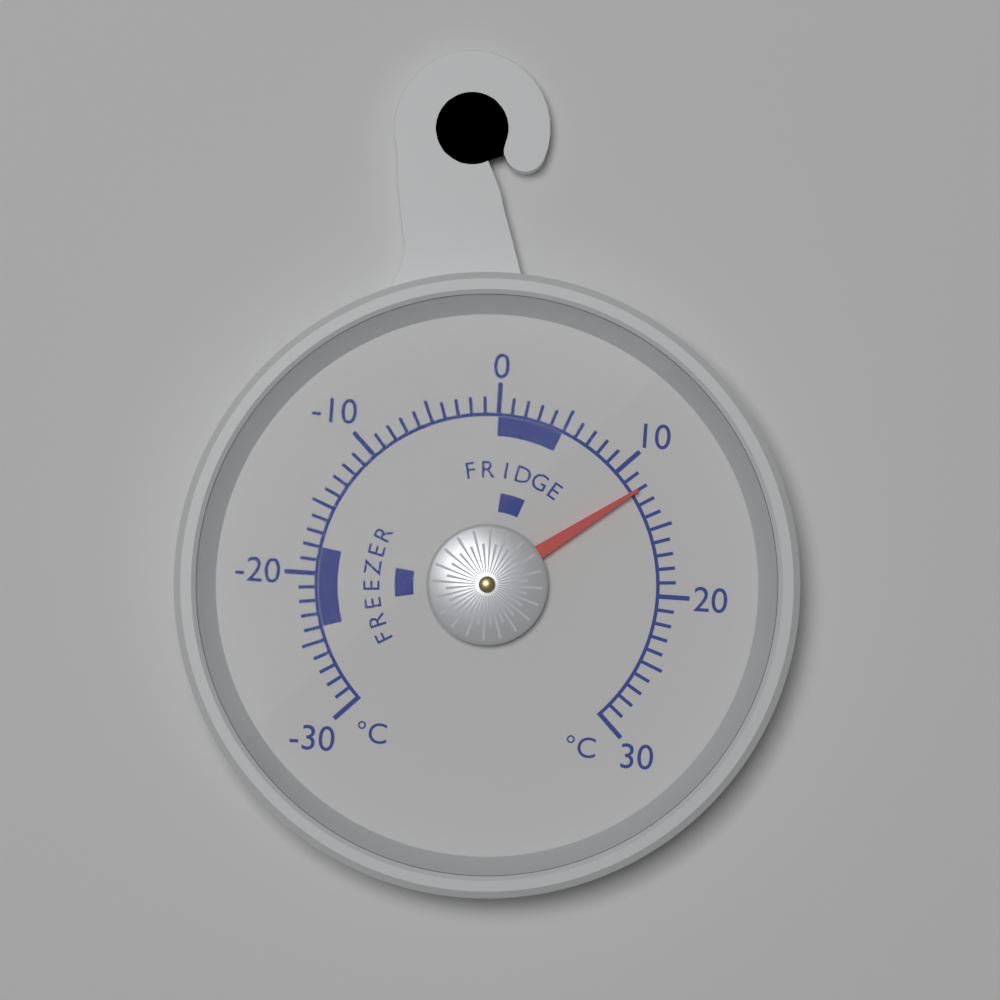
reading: 12 °C
